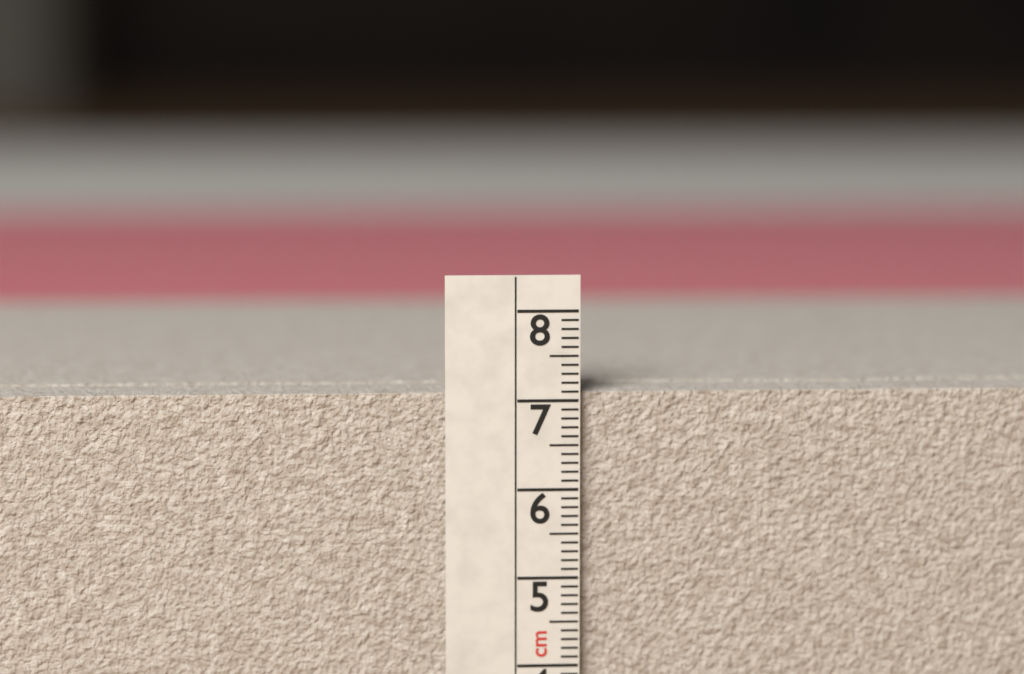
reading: 7.1 cm
